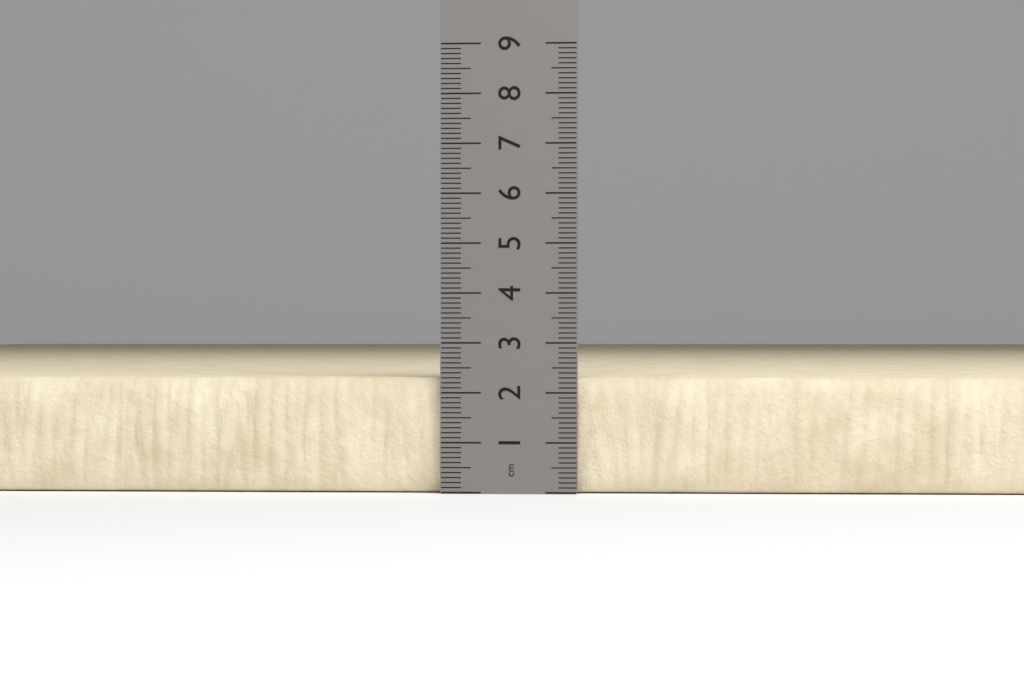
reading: 2.3 cm
